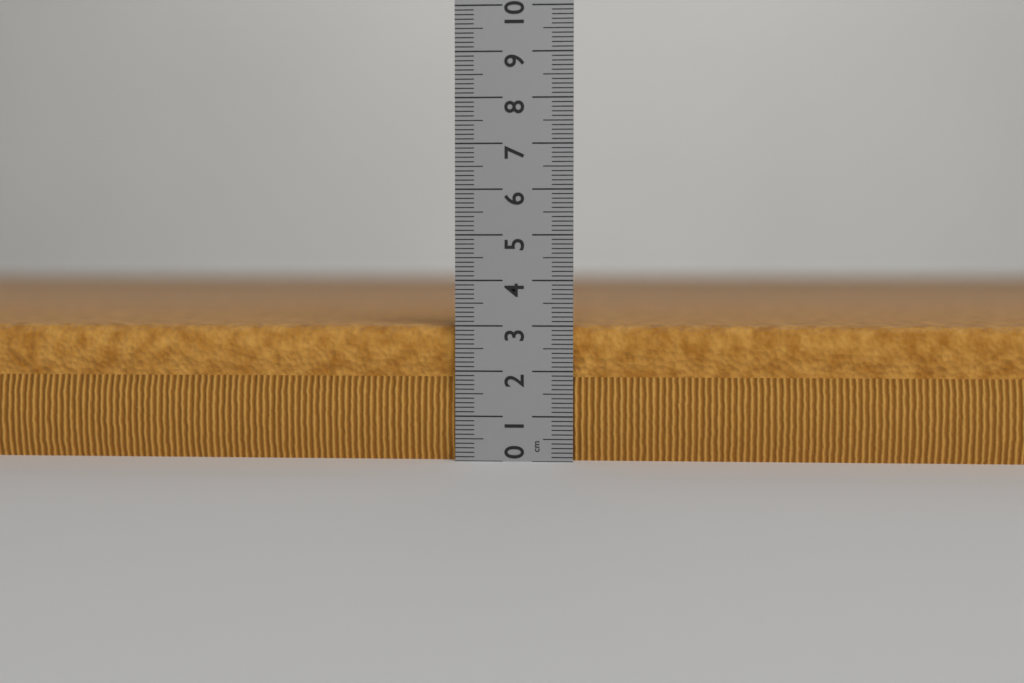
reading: 3.0 cm
